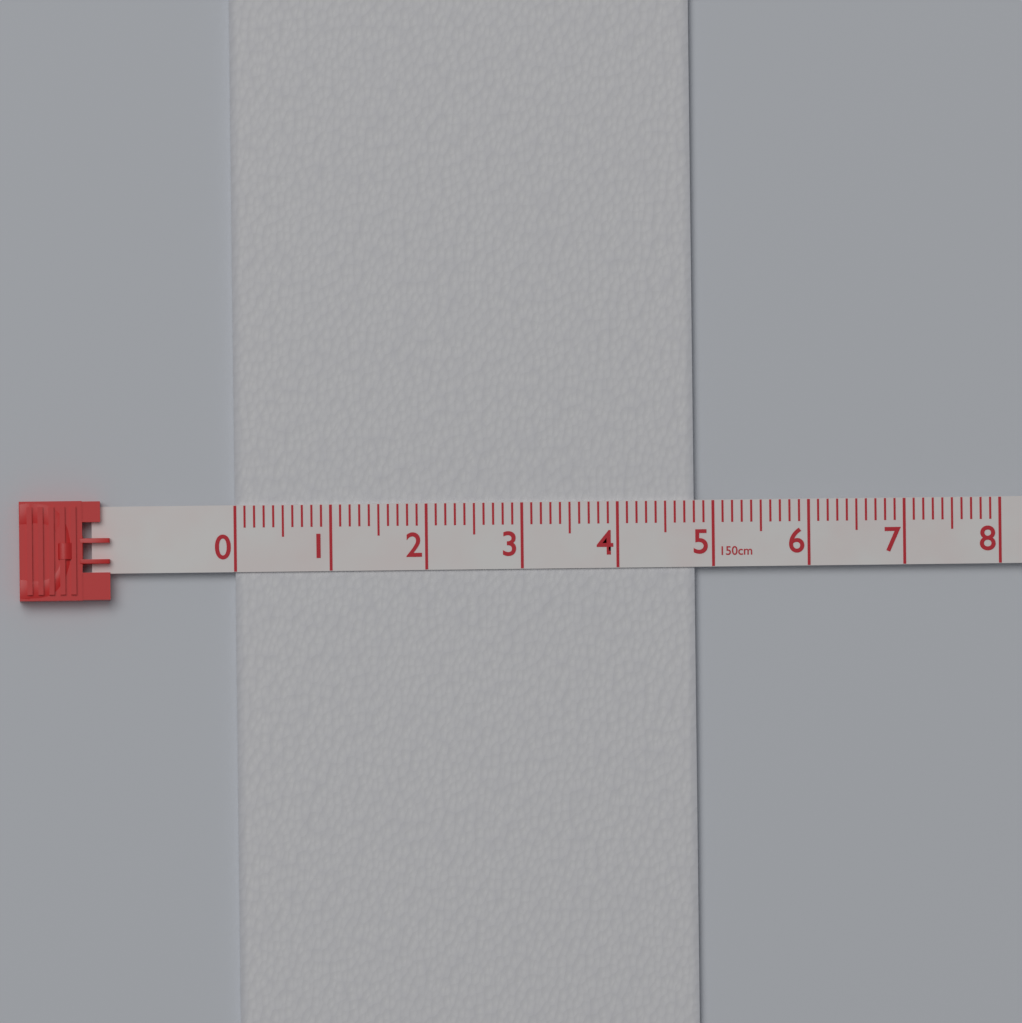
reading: 4.8 cm
